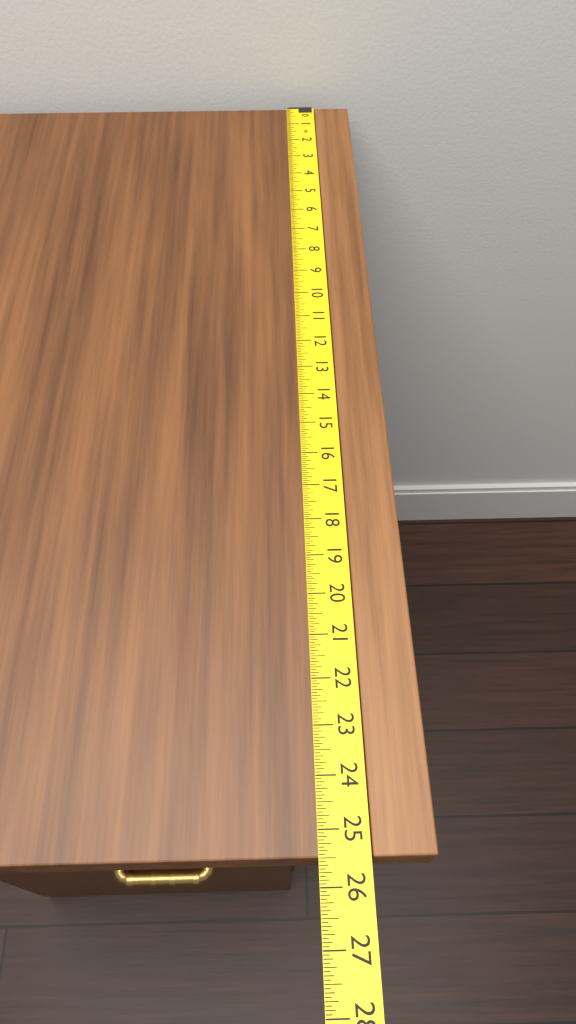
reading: 25.5000 in
